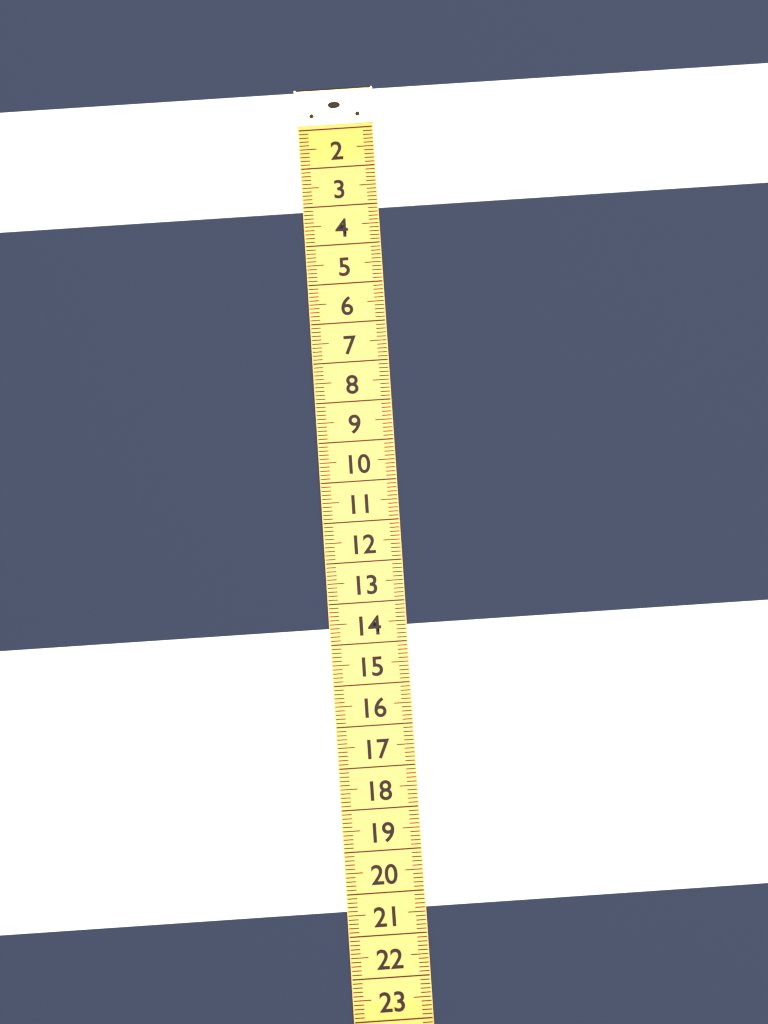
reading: 3.1 (no unit)
